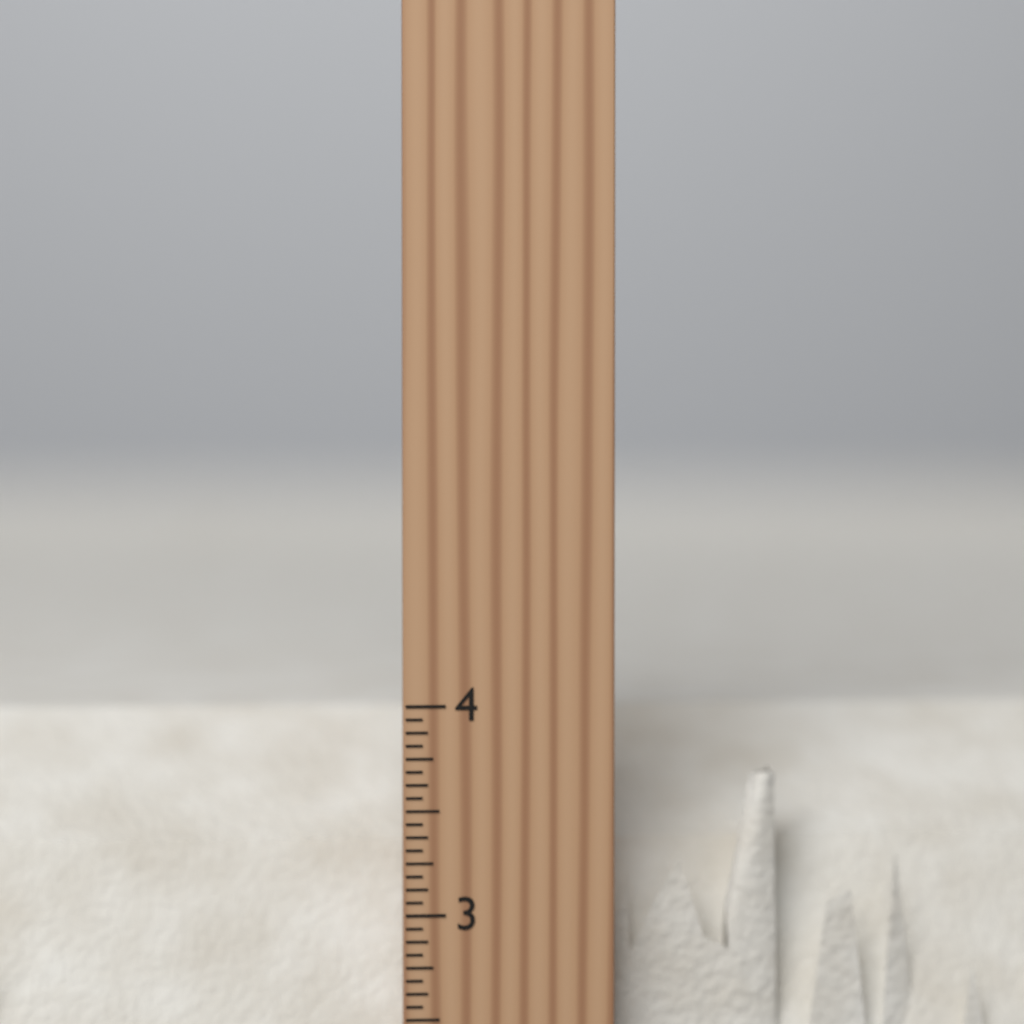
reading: 3.8750 inch
